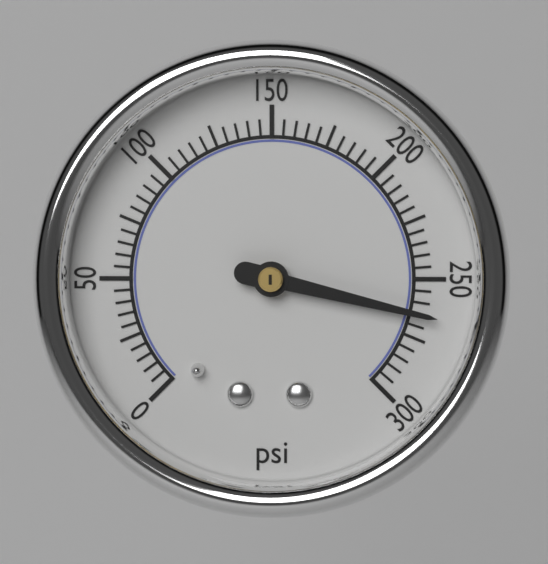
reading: 265 psi
